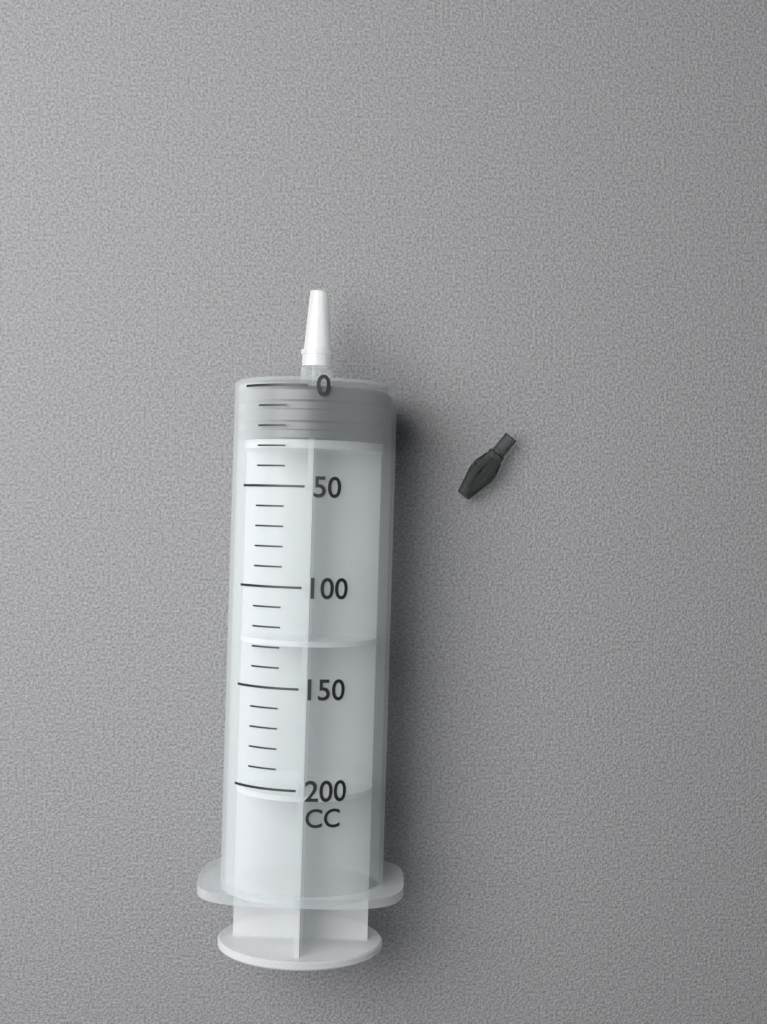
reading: 0 cc
